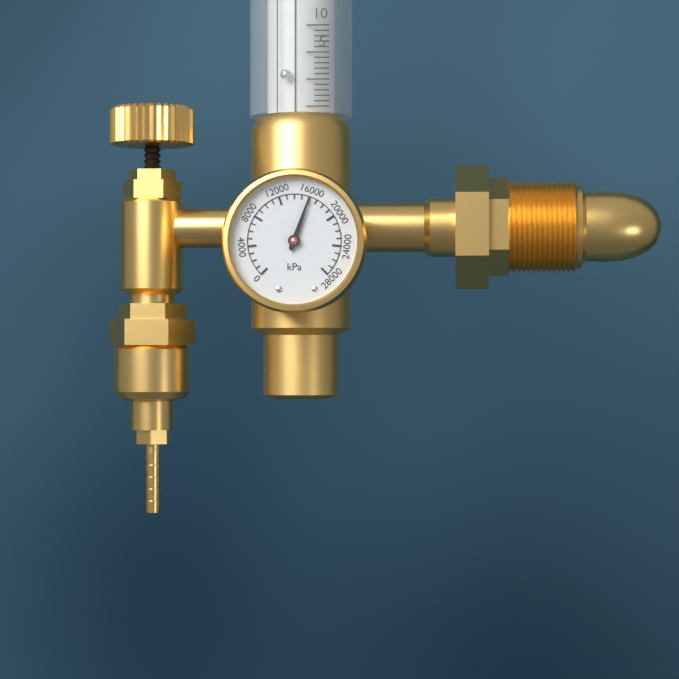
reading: 16000 kPa
